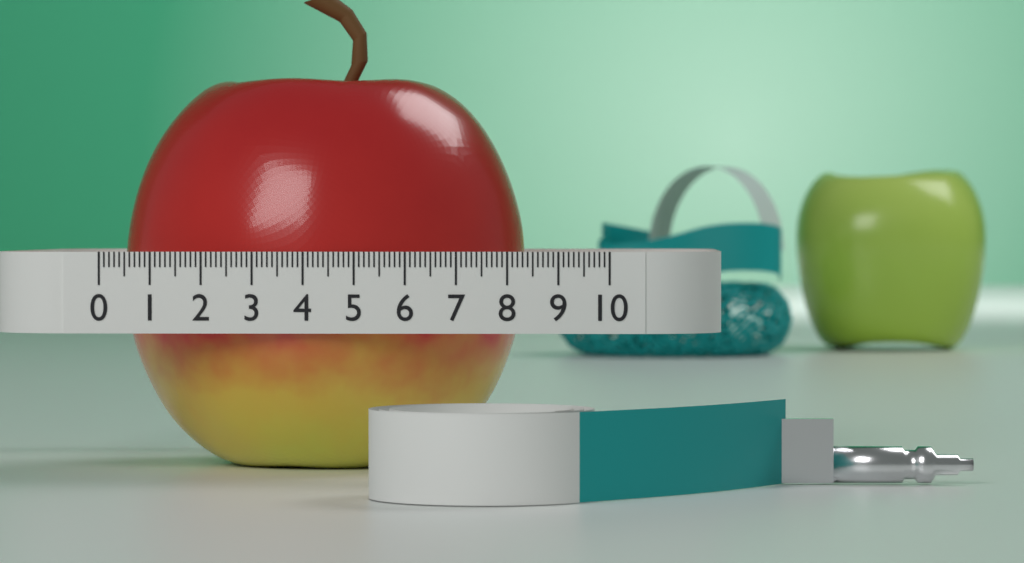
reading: 8.2 (no unit)
